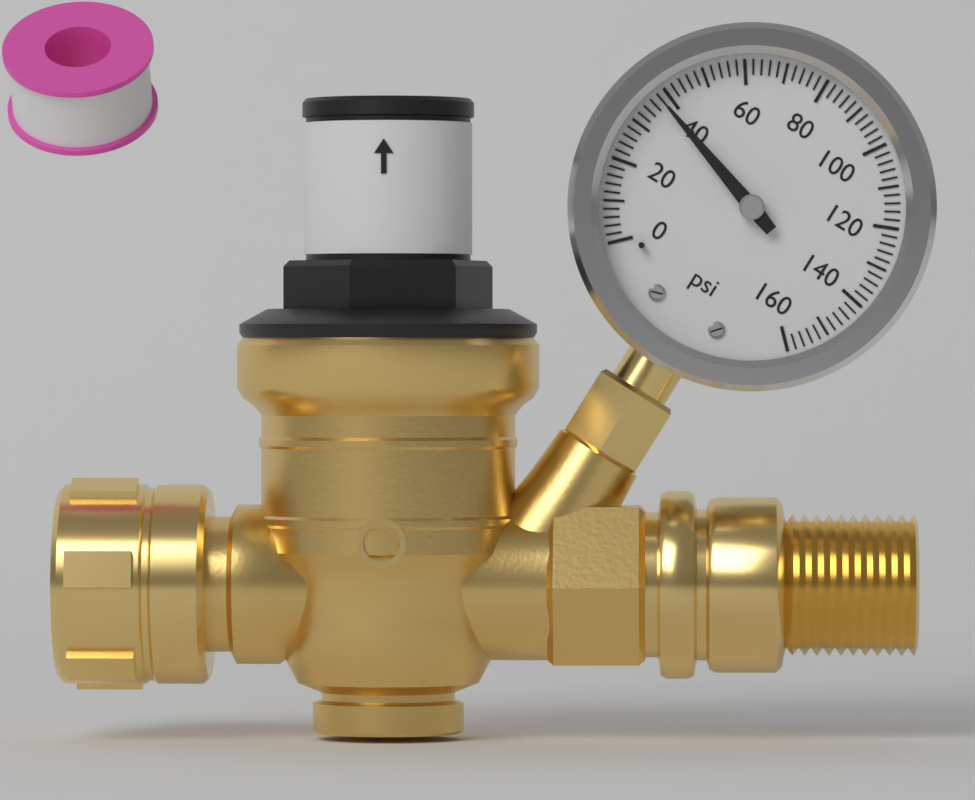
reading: 38 psi
